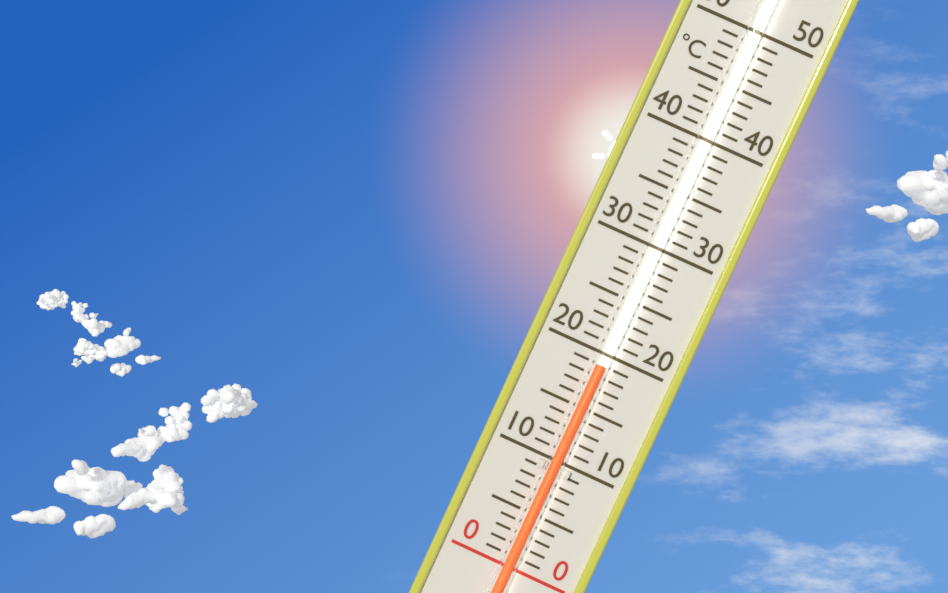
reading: 19 °C
